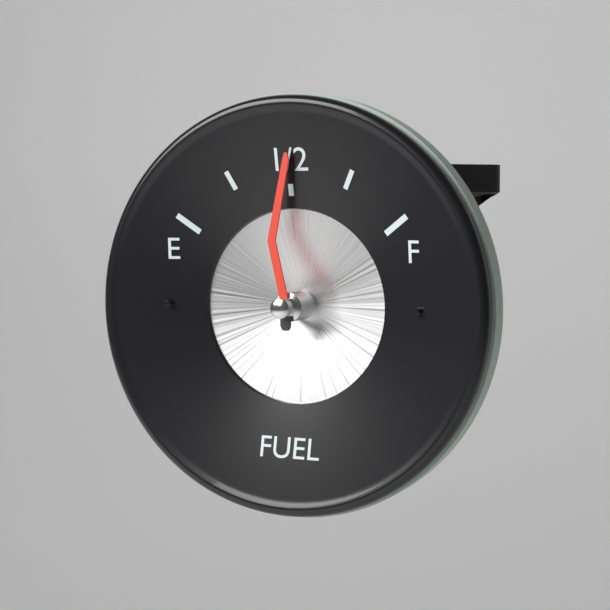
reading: 0.50 (no unit)
